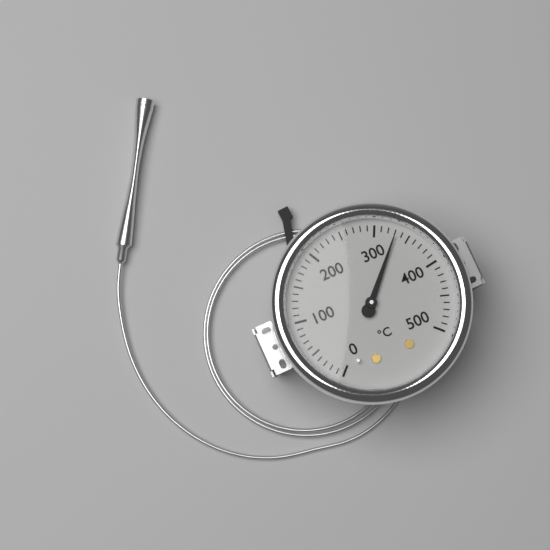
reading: 330 °C
